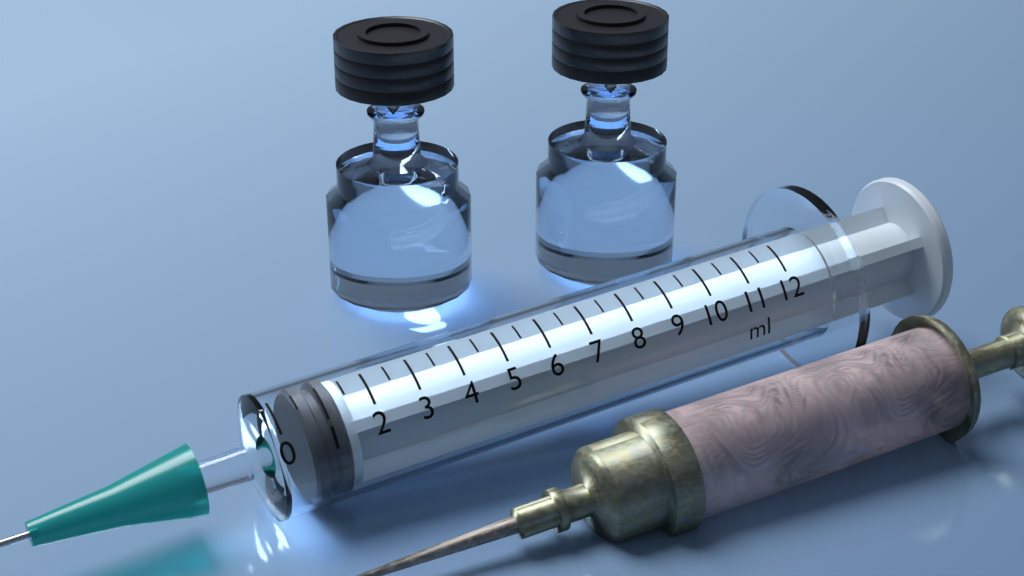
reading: 0.5 ml
